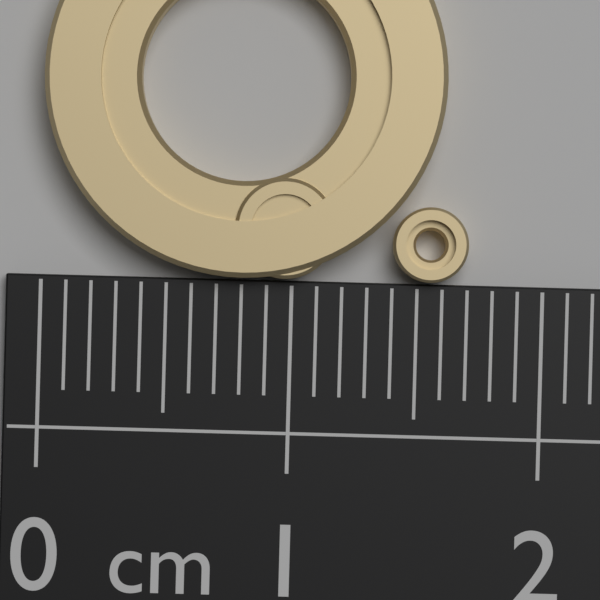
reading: 1.6 cm
